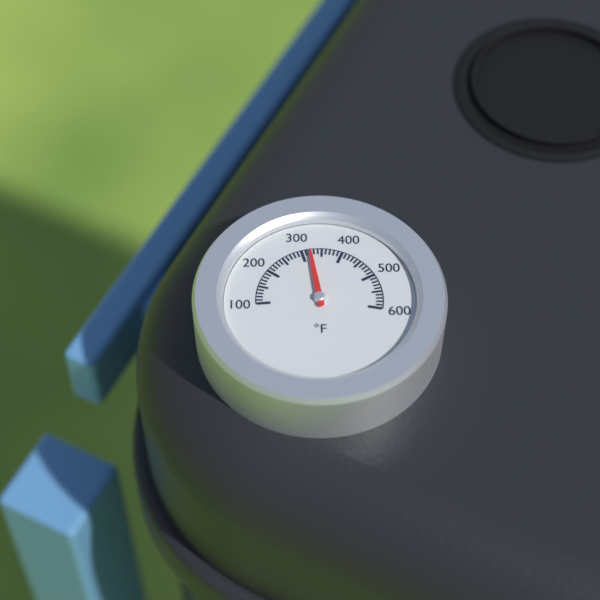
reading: 320 °F
